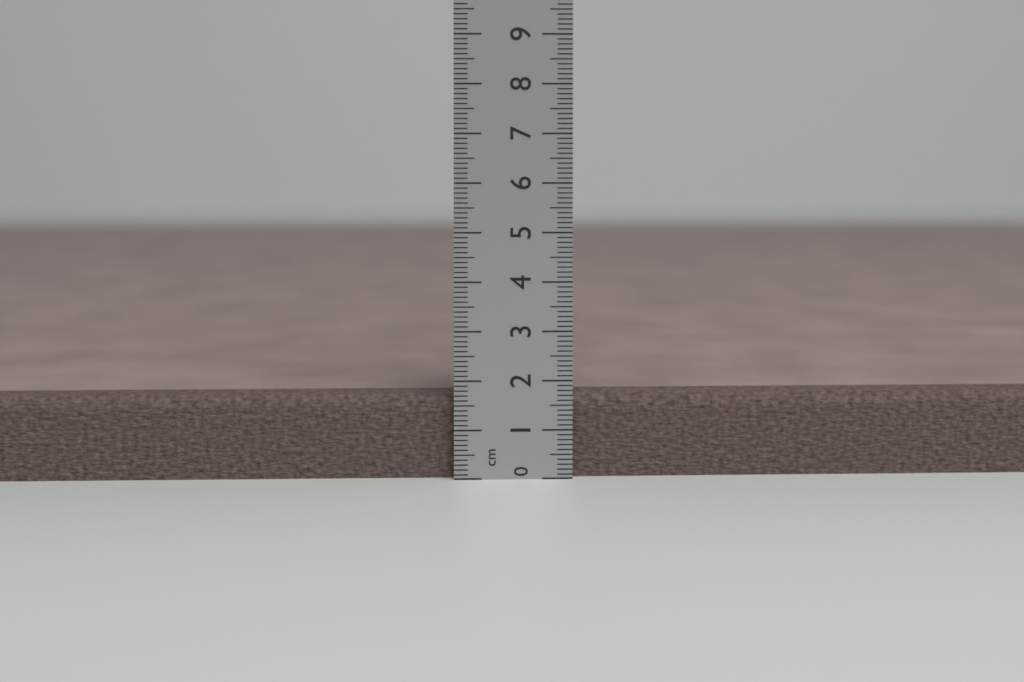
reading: 1.7 cm
